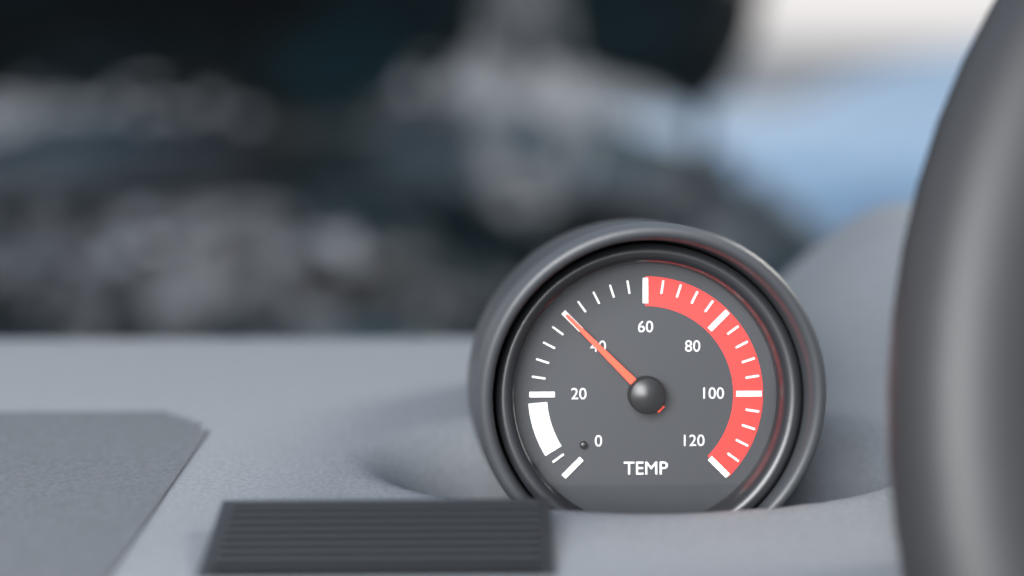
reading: 40 (no unit)
